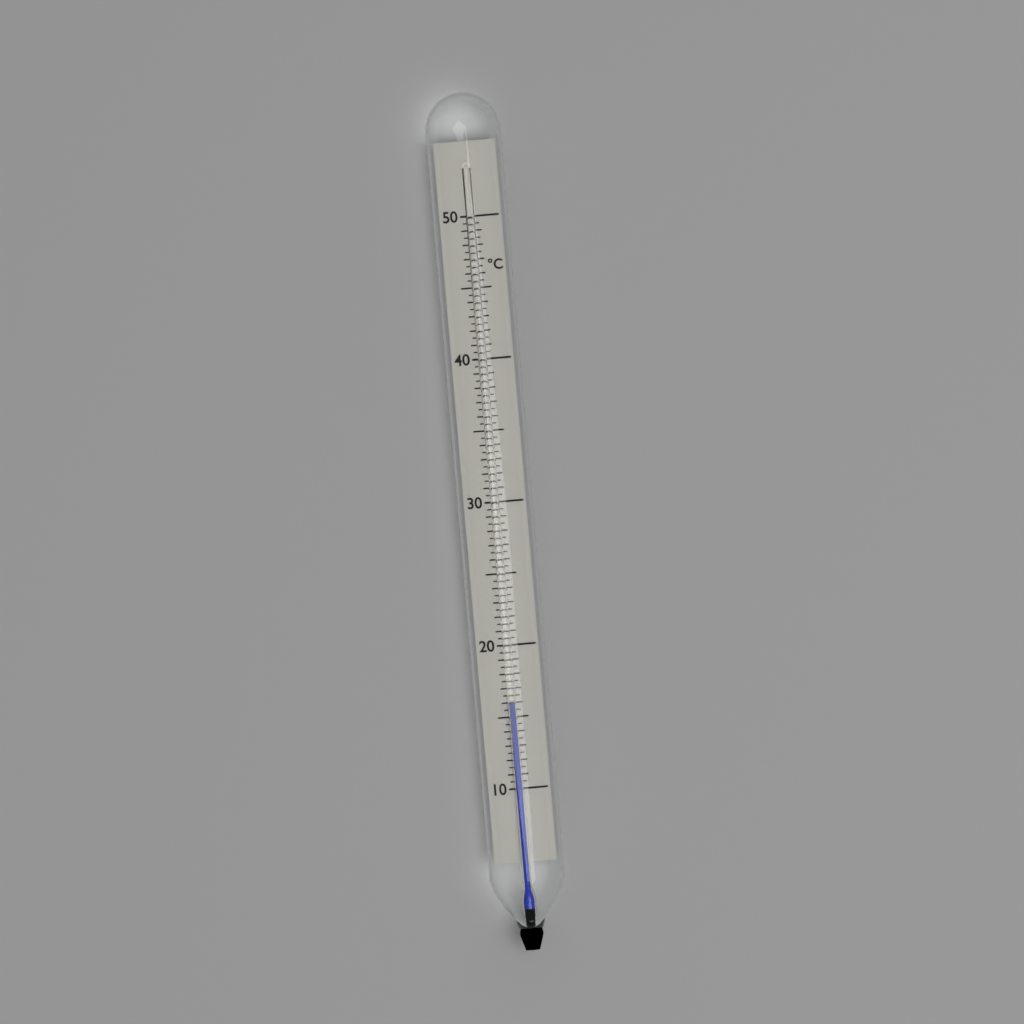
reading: 16.0 °C
